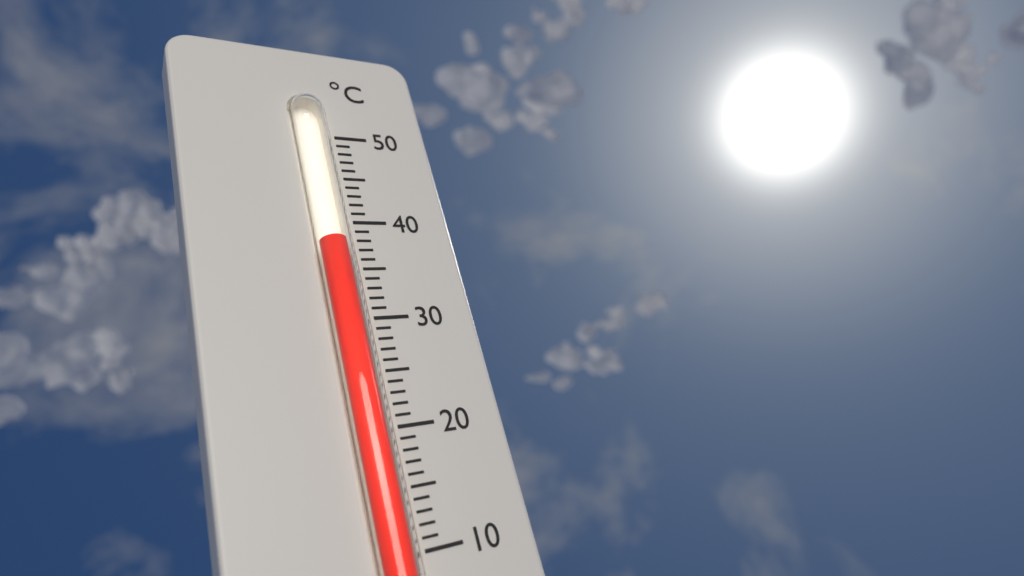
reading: 38 °C
